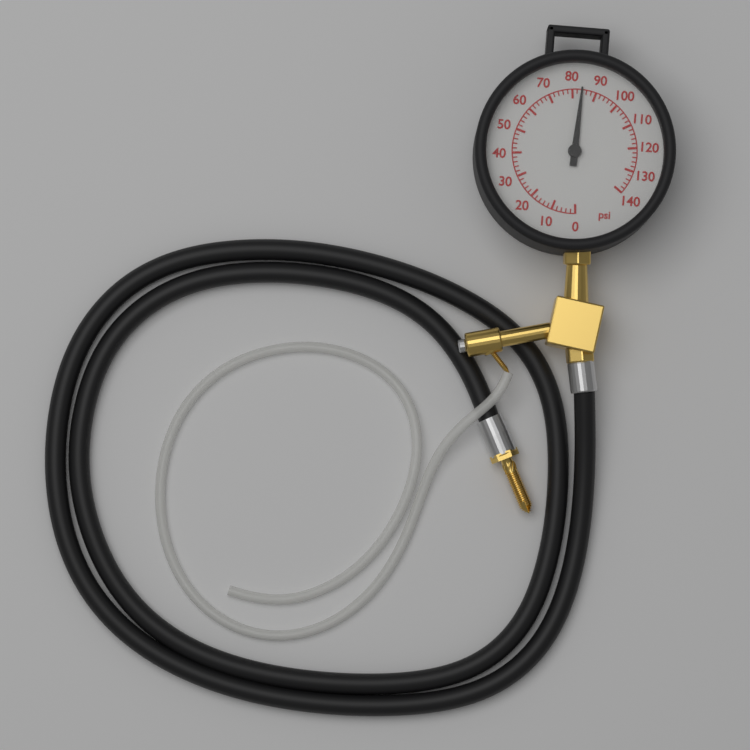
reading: 84 psi
